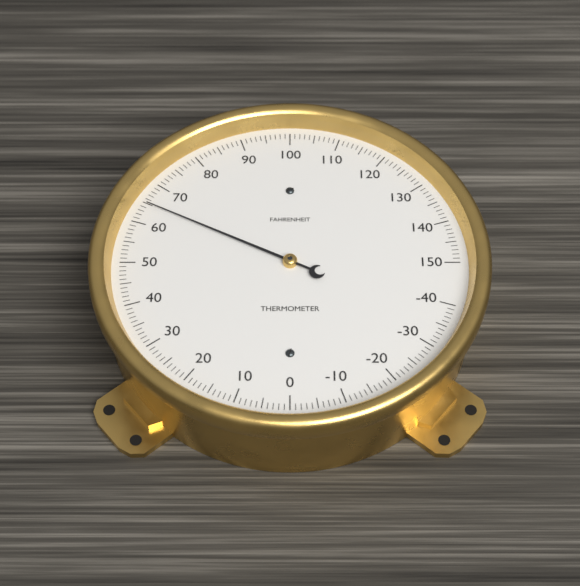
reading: 65 °F
